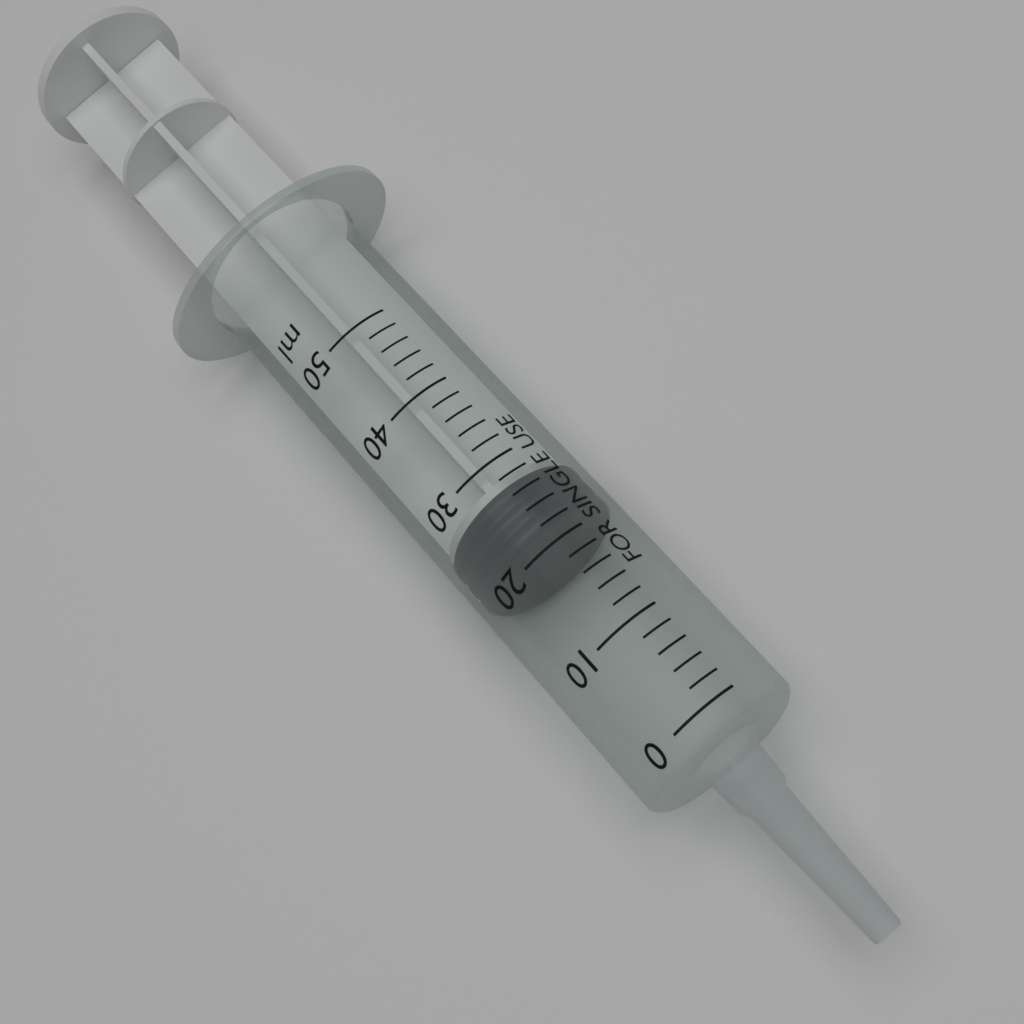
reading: 22 ml
